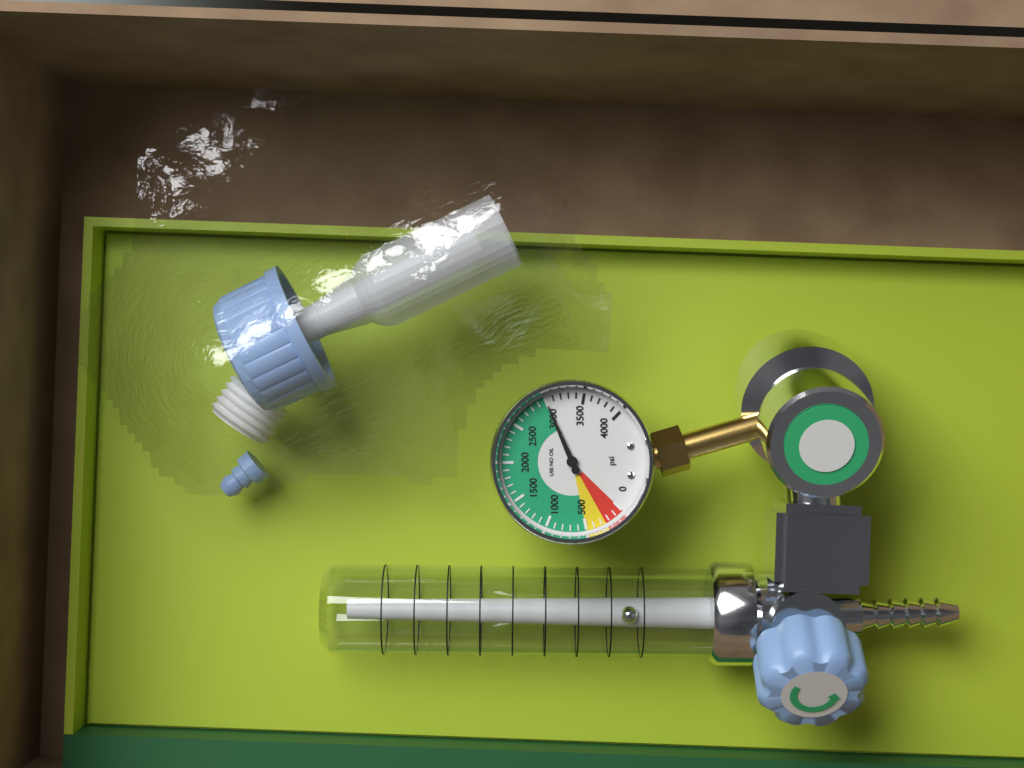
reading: 3000 psi
